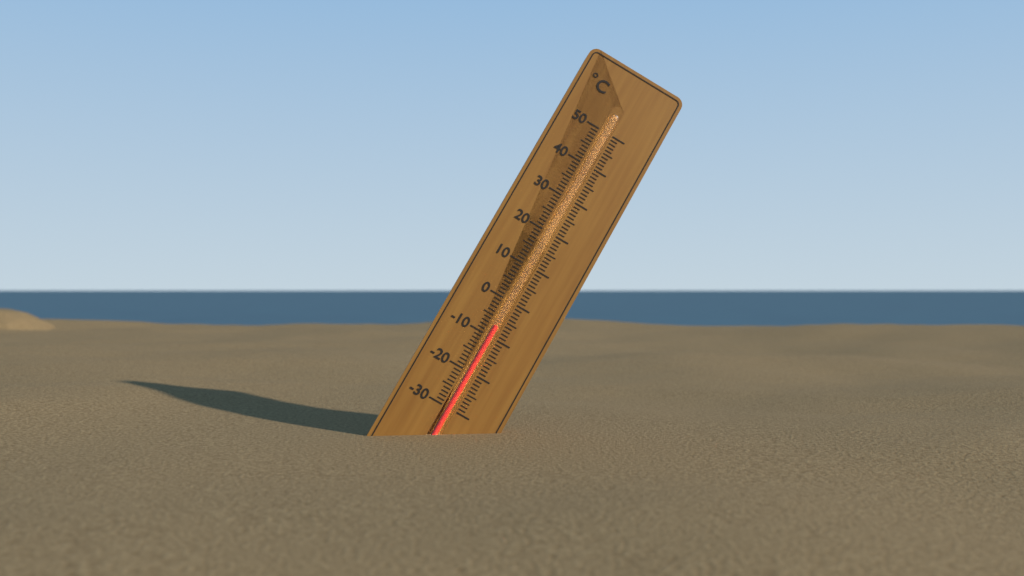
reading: -7 °C
